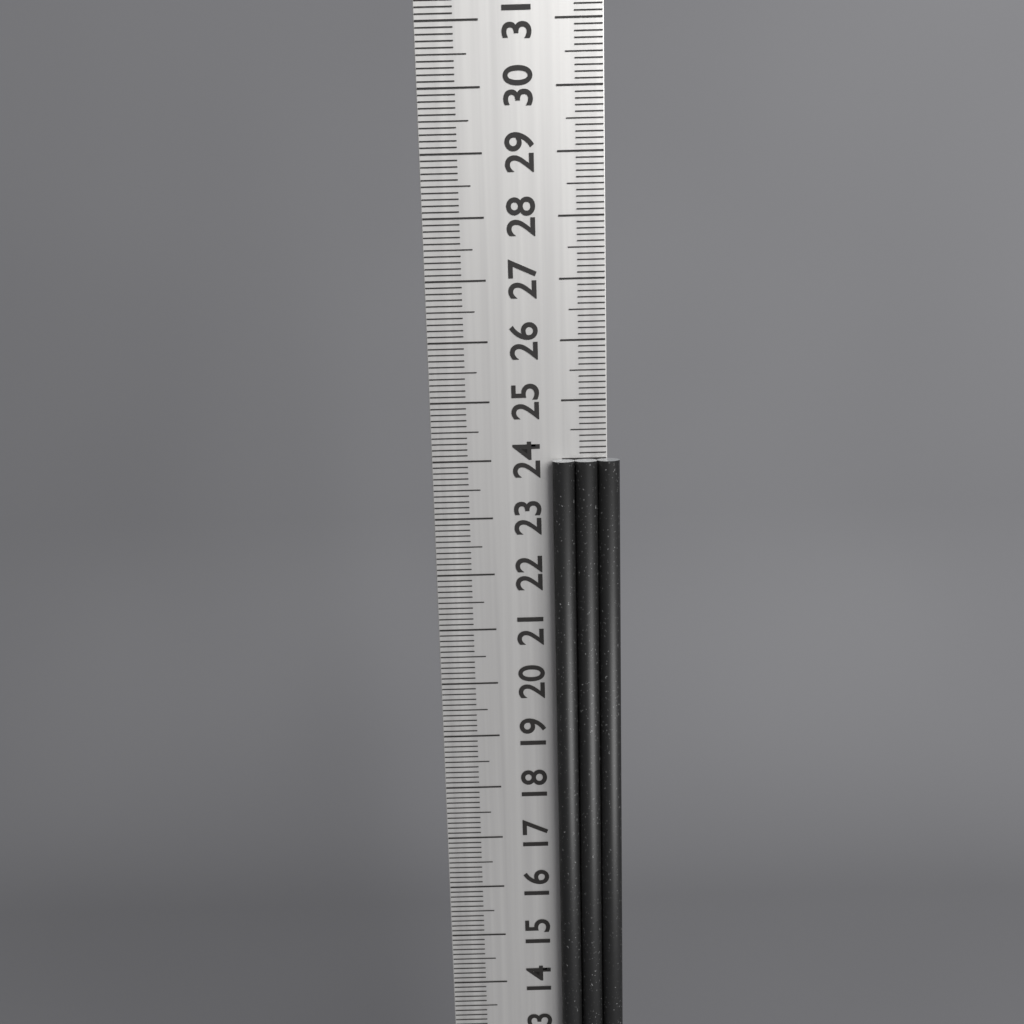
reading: 24.0 cm
